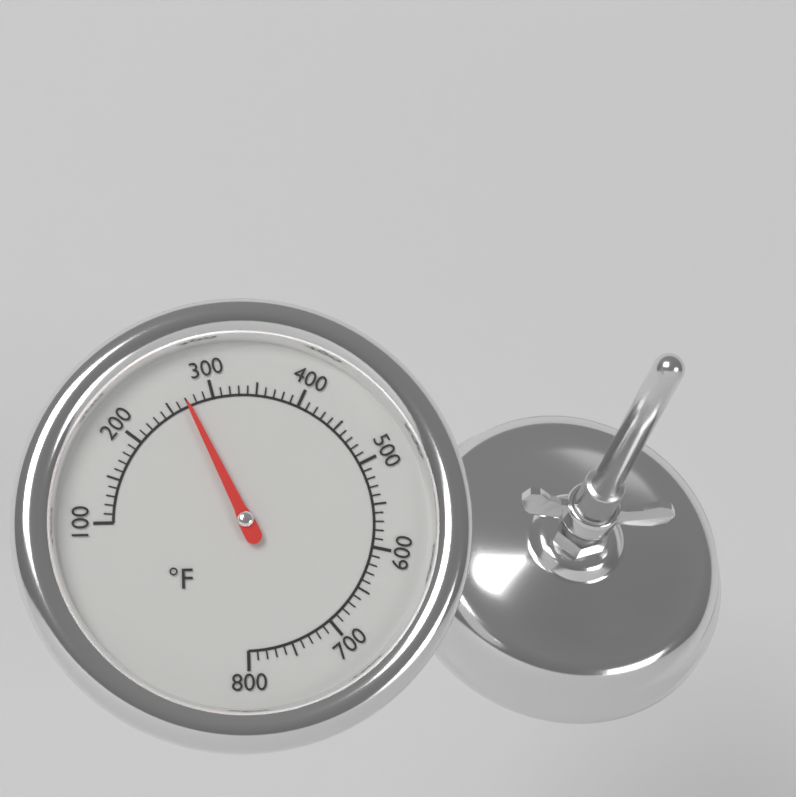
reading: 270 °F
